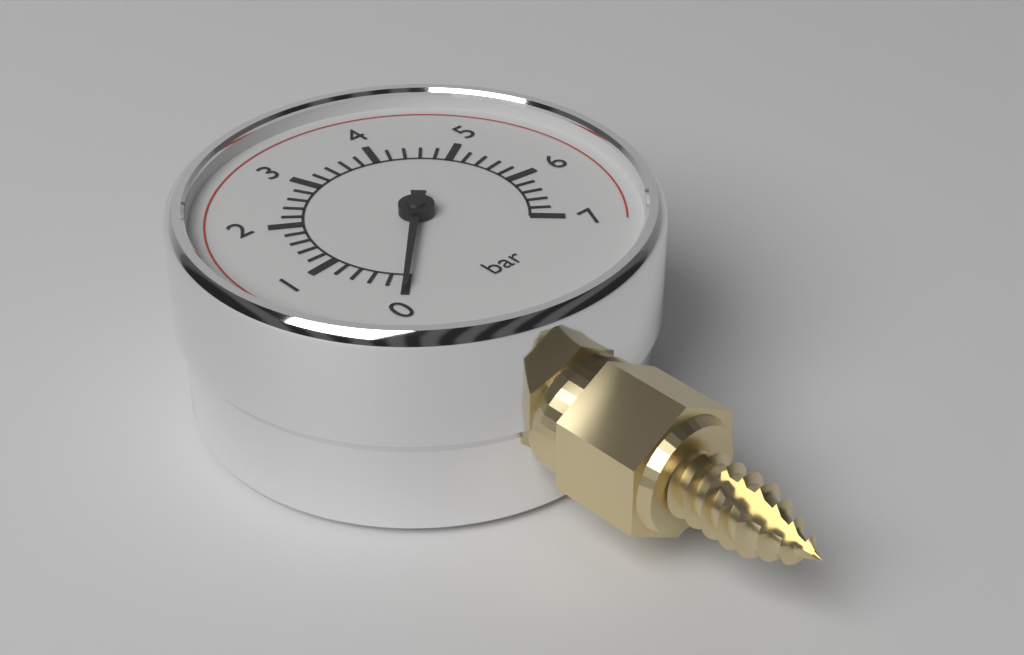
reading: 0.0 bar
